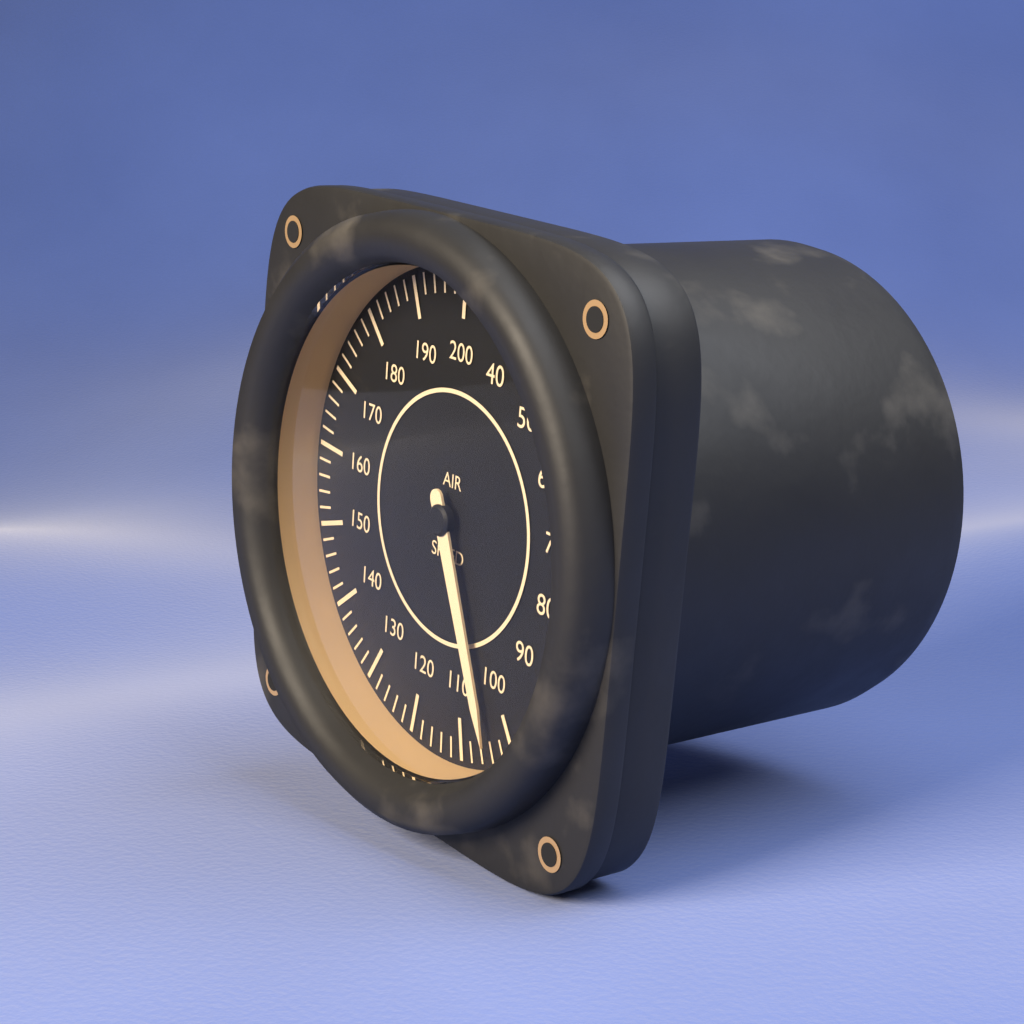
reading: 104 (no unit)
